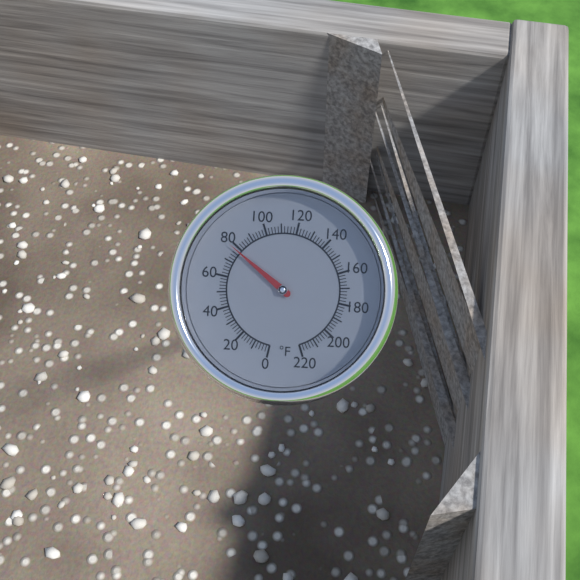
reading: 78 °F
